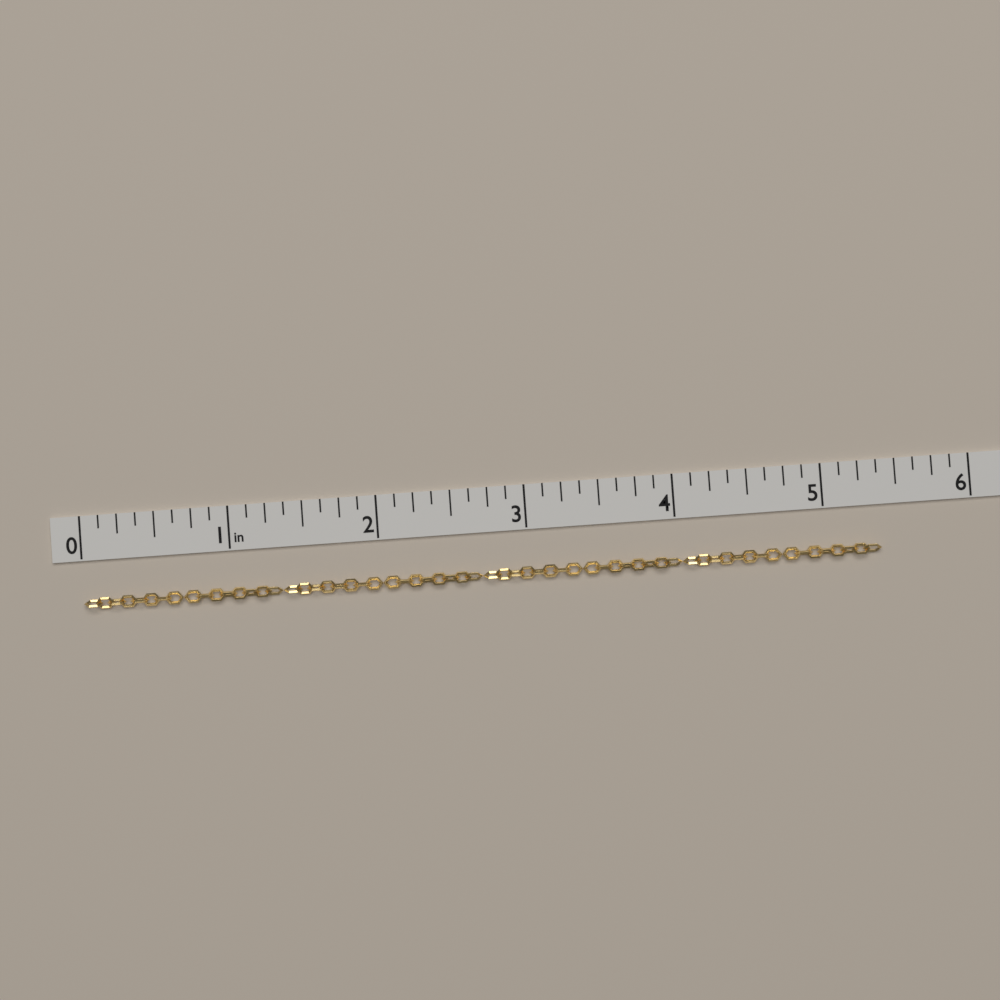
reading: 5.375 in
